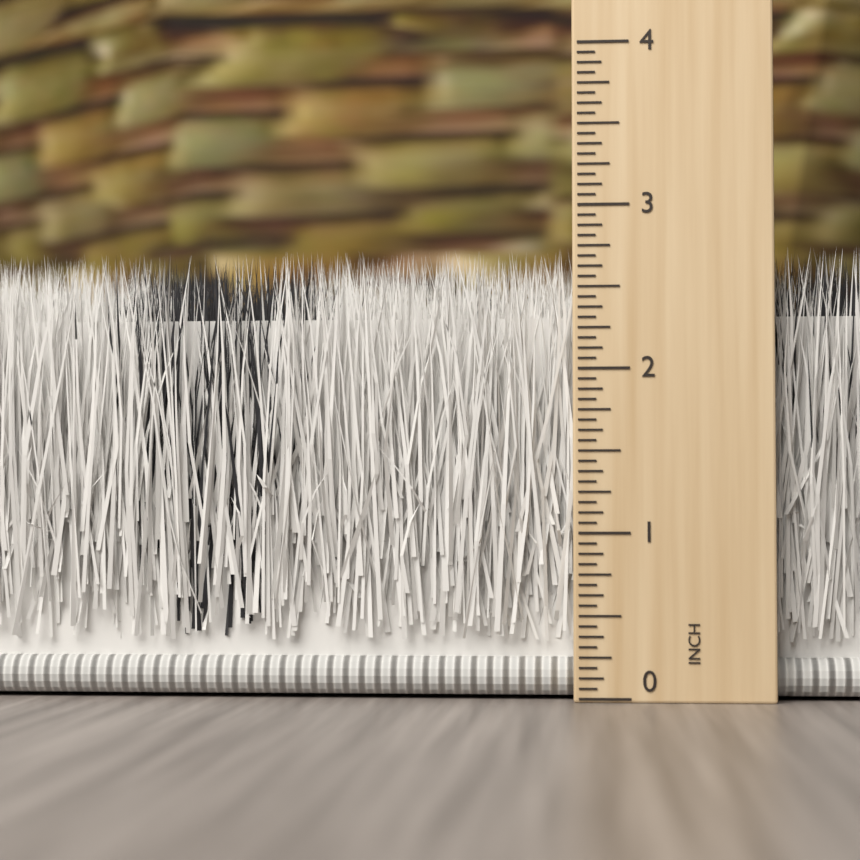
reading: 2.7500 inch
